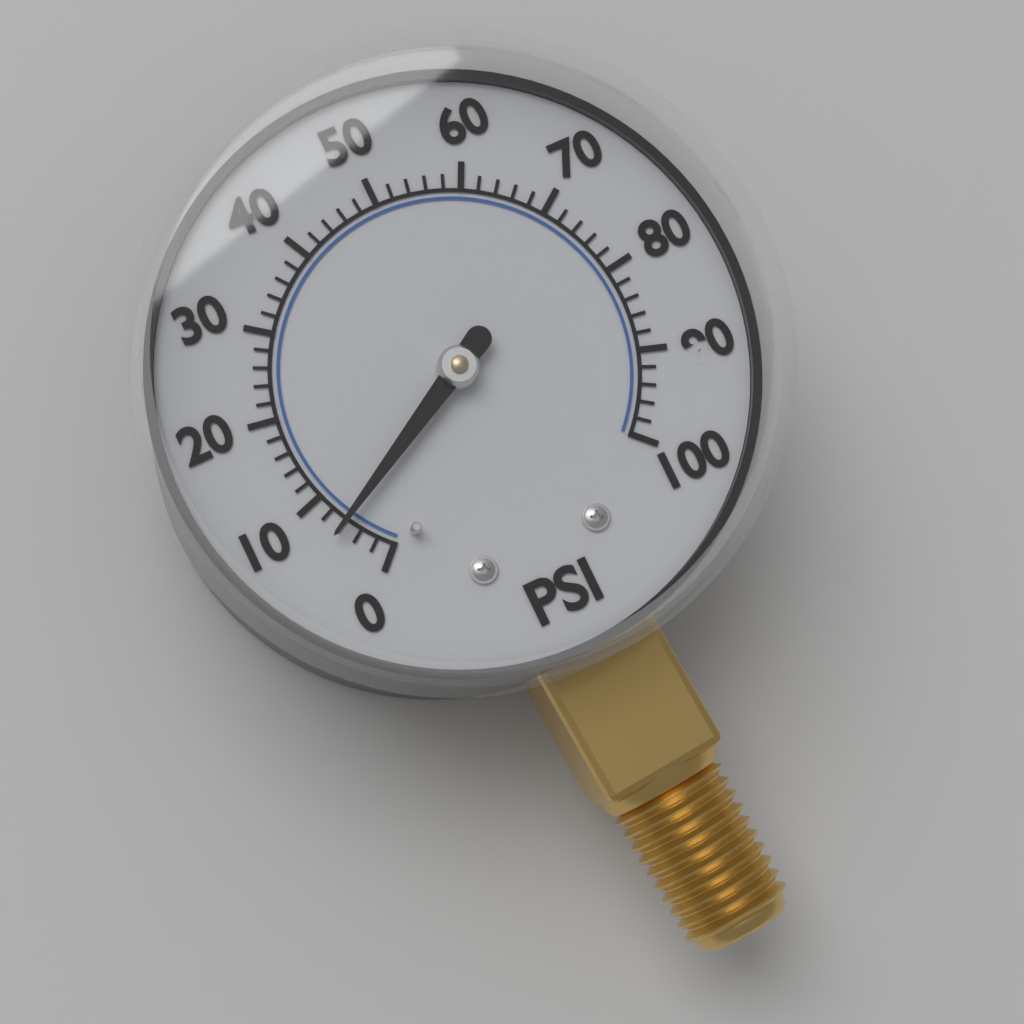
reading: 6 psi
